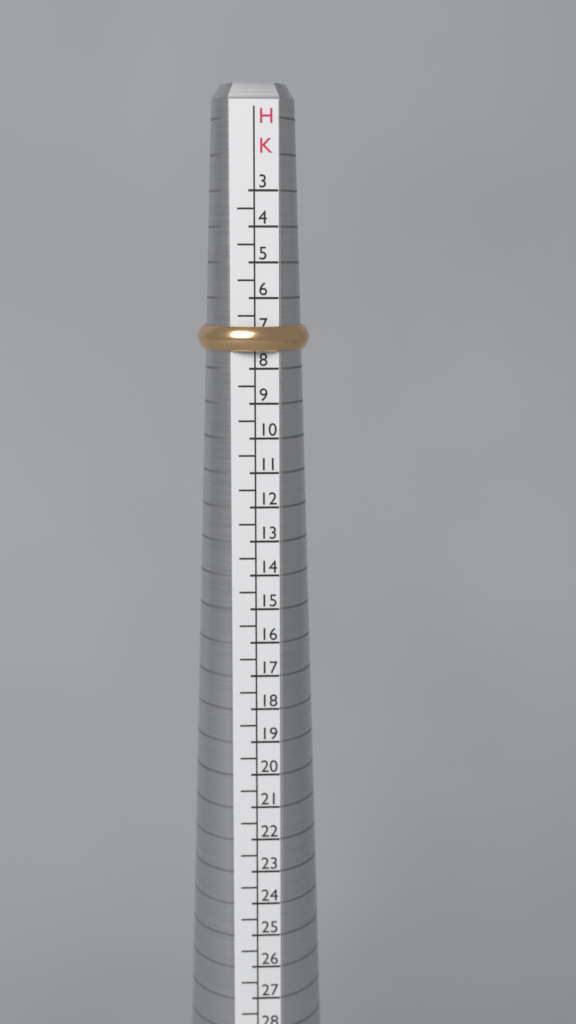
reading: 7.5 HK
